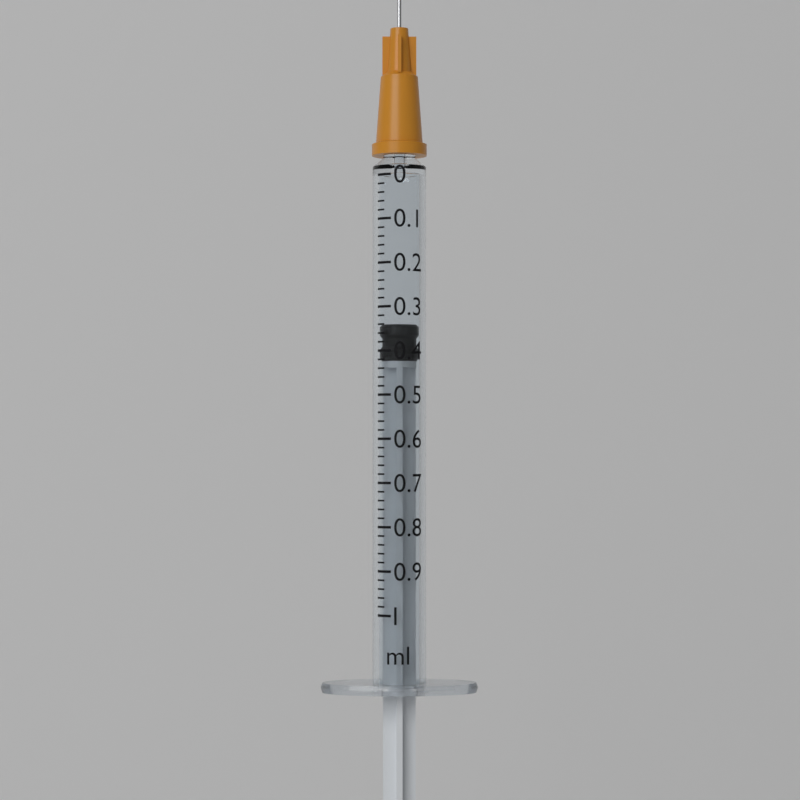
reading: 0.34 ml
